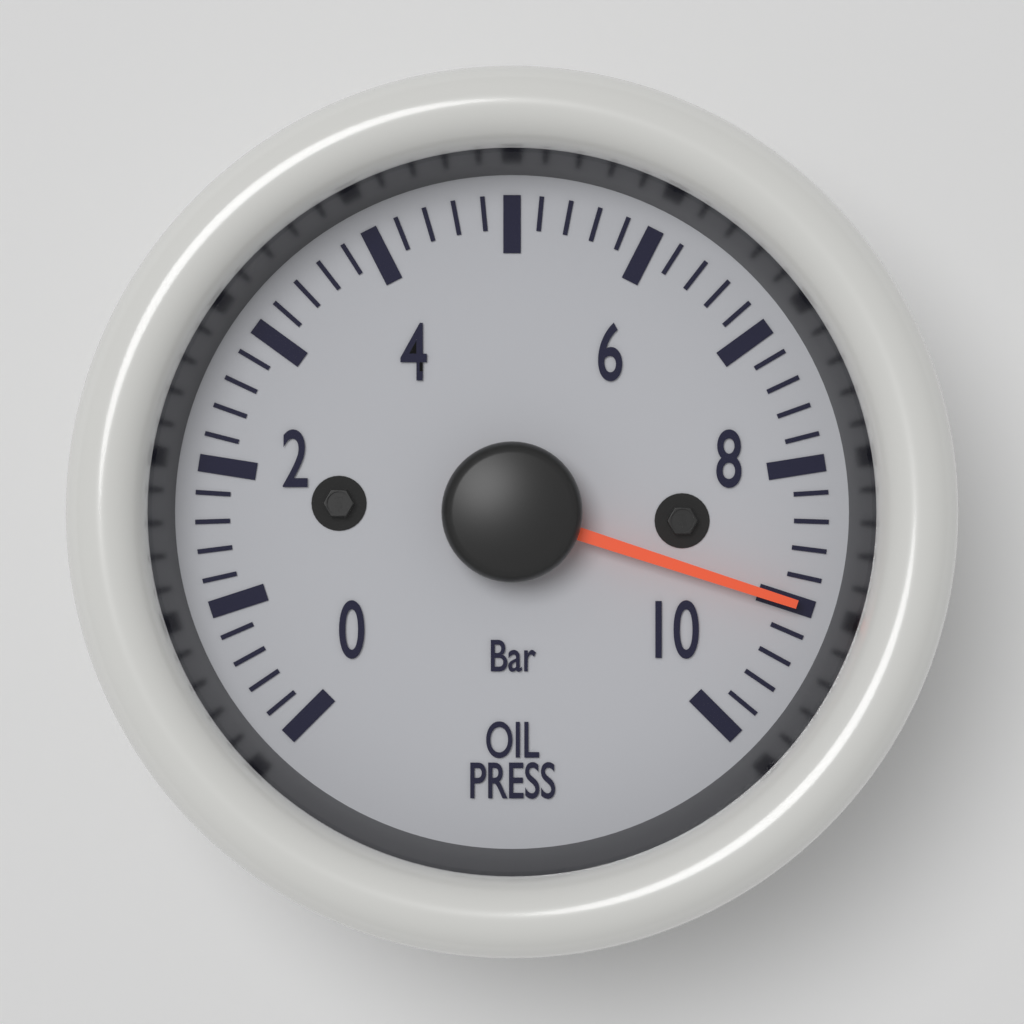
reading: 9.0 bar
